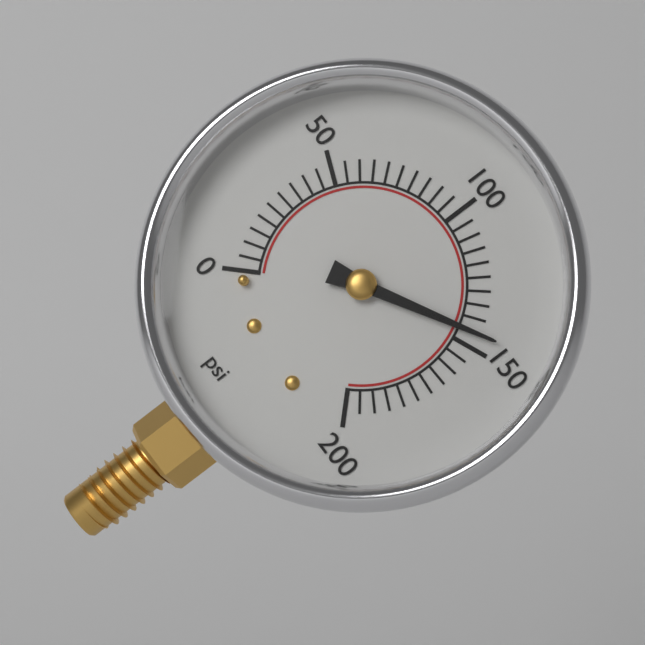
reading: 145 psi
